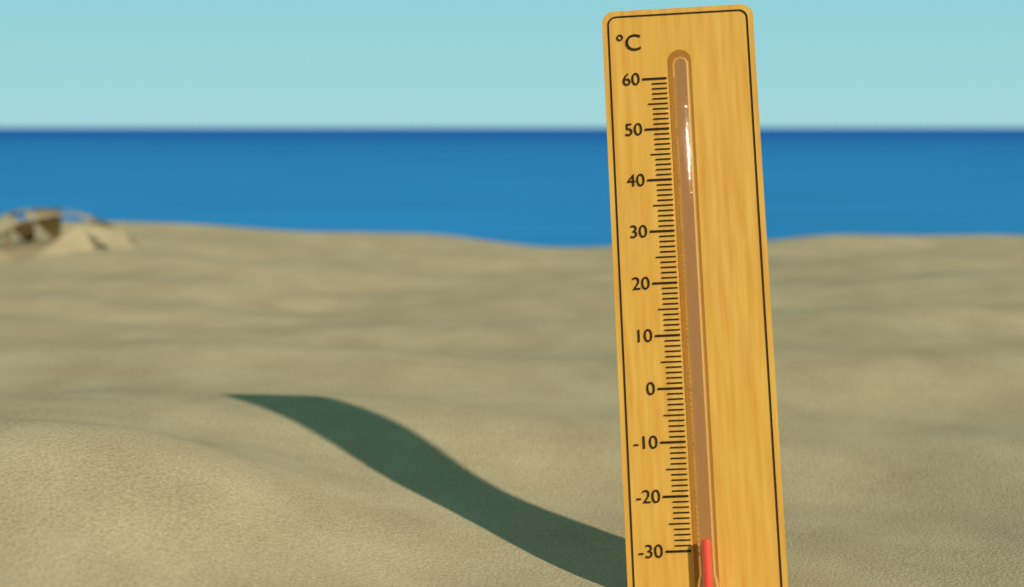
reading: -28 °C
